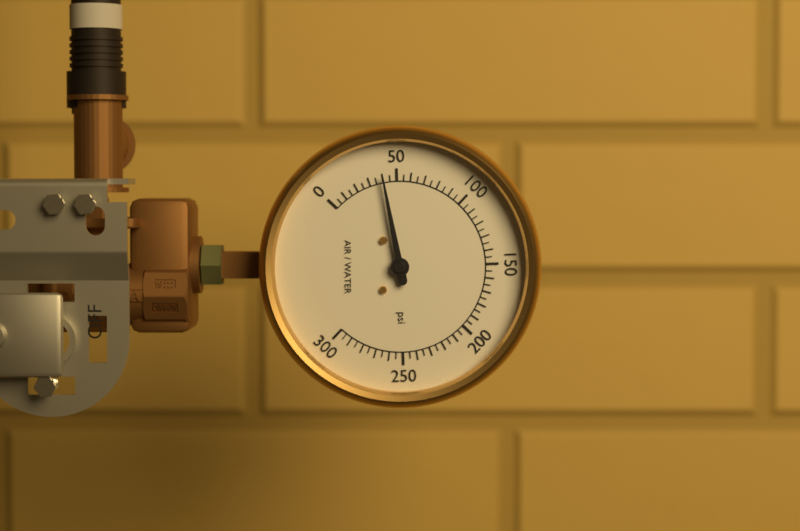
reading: 40 psi
